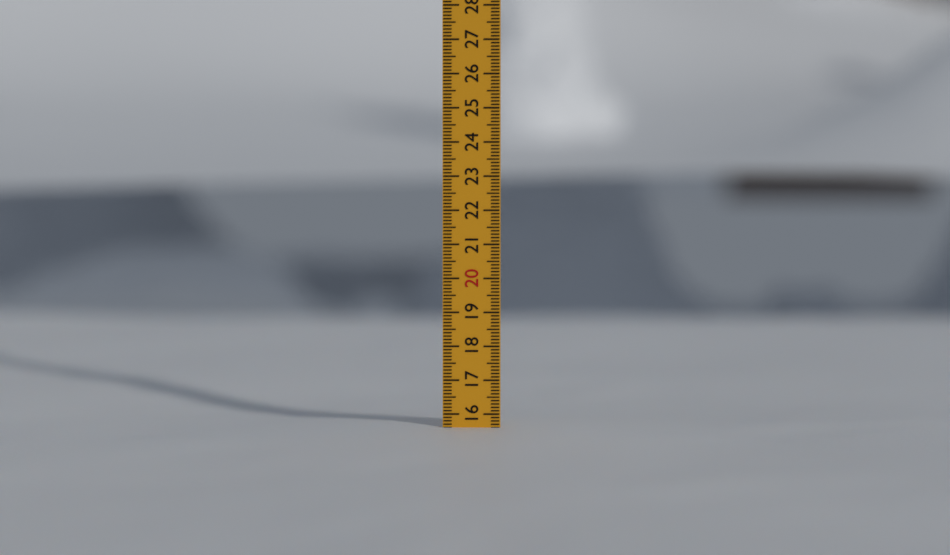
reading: 15.6 (no unit)
